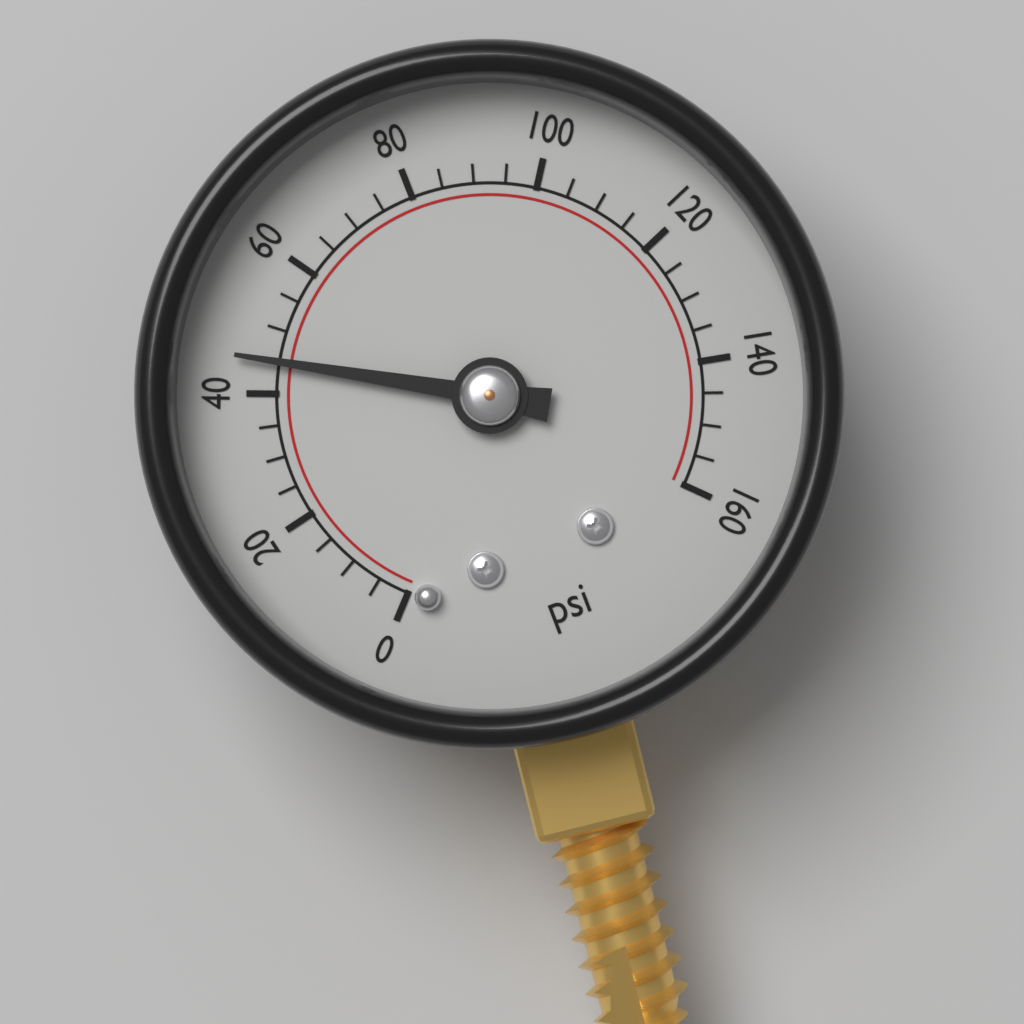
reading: 45 psi
